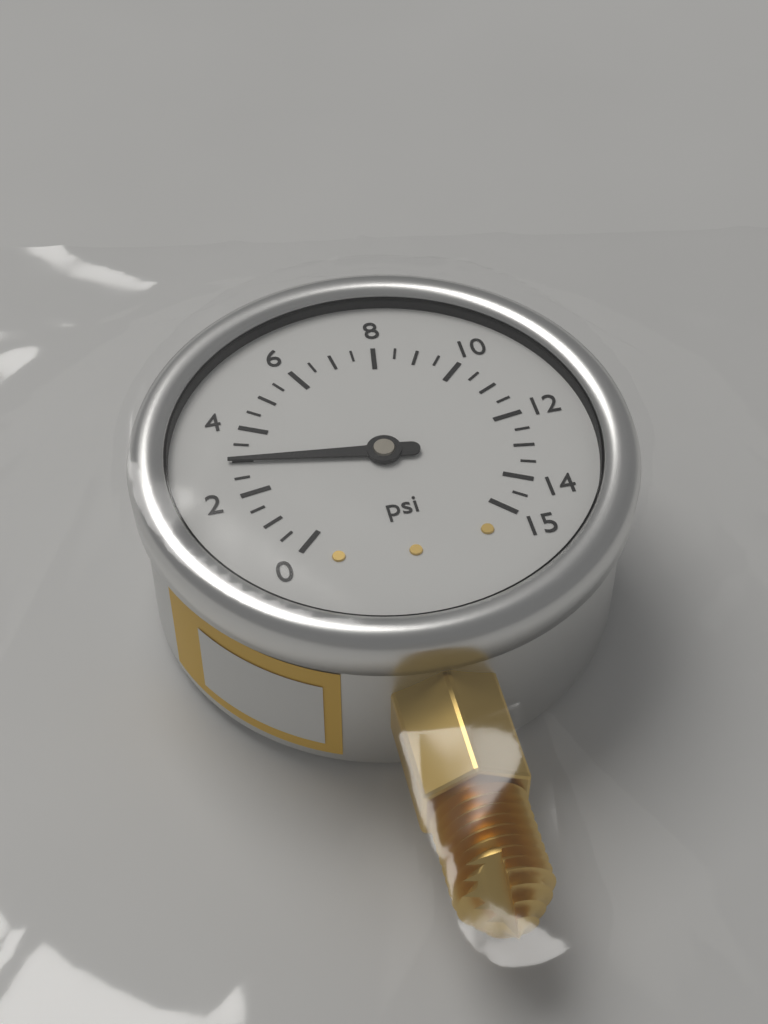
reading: 3.0 psi
